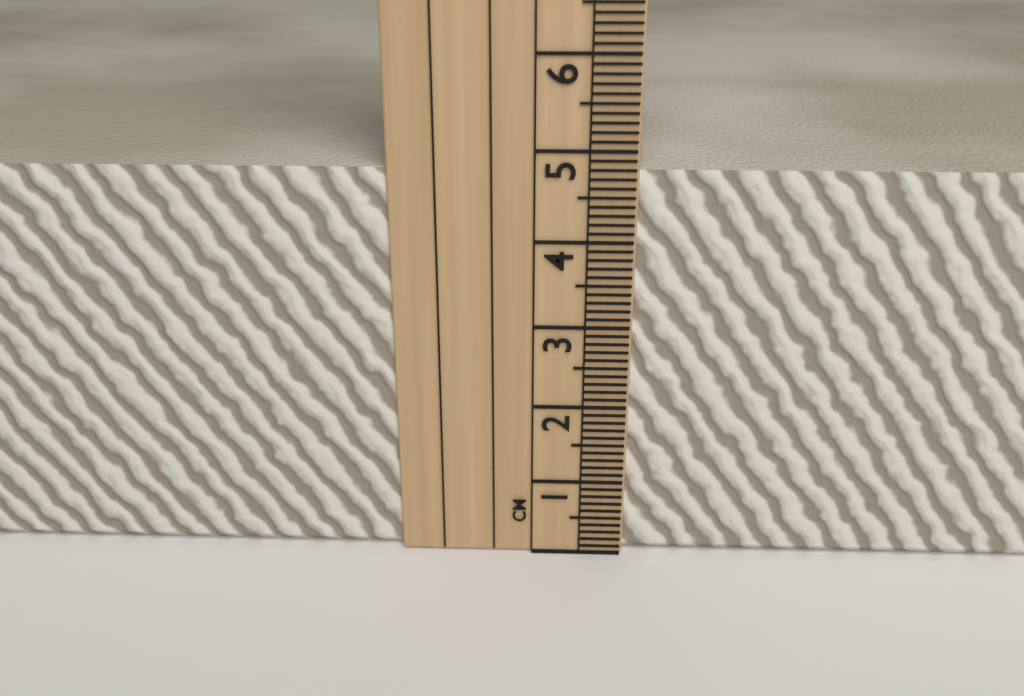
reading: 4.8 cm
